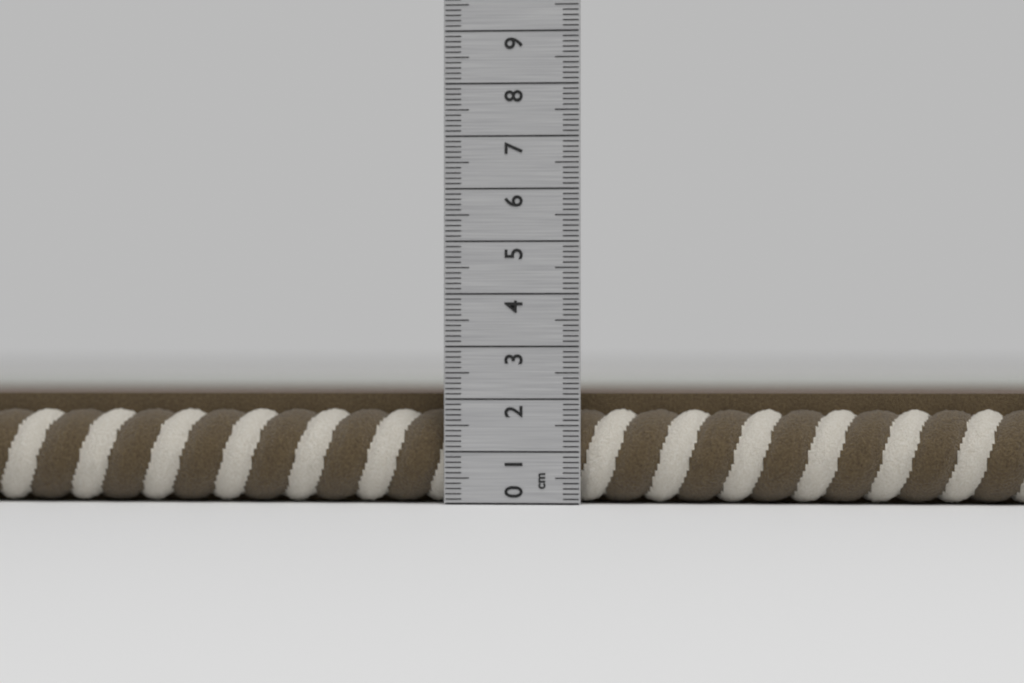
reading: 2.1 cm
